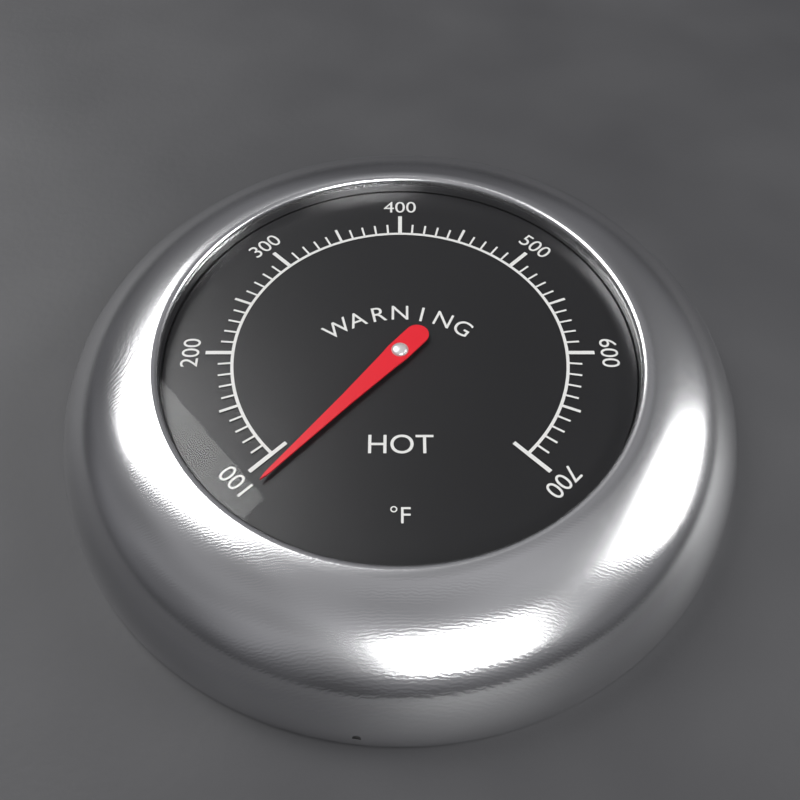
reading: 90 °F
